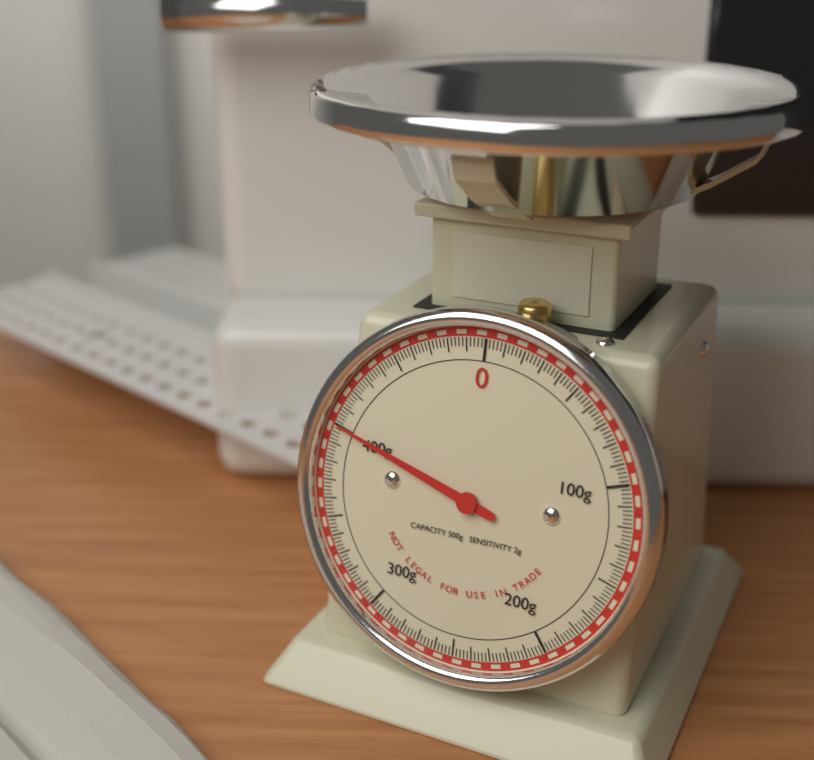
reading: 400 g
